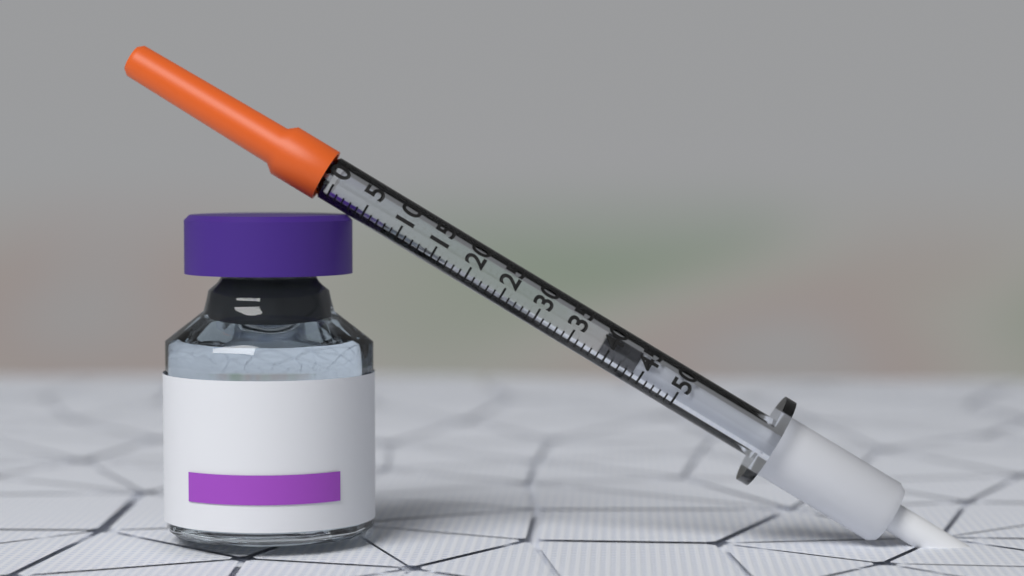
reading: 39 (no unit)
